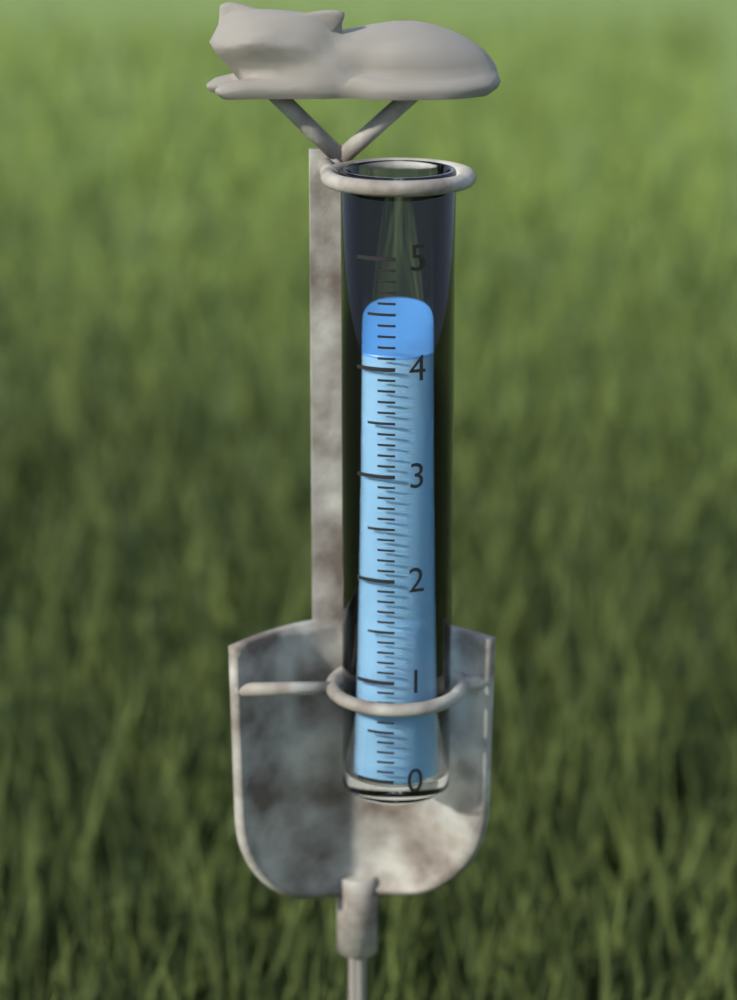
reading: 4.1 (no unit)
